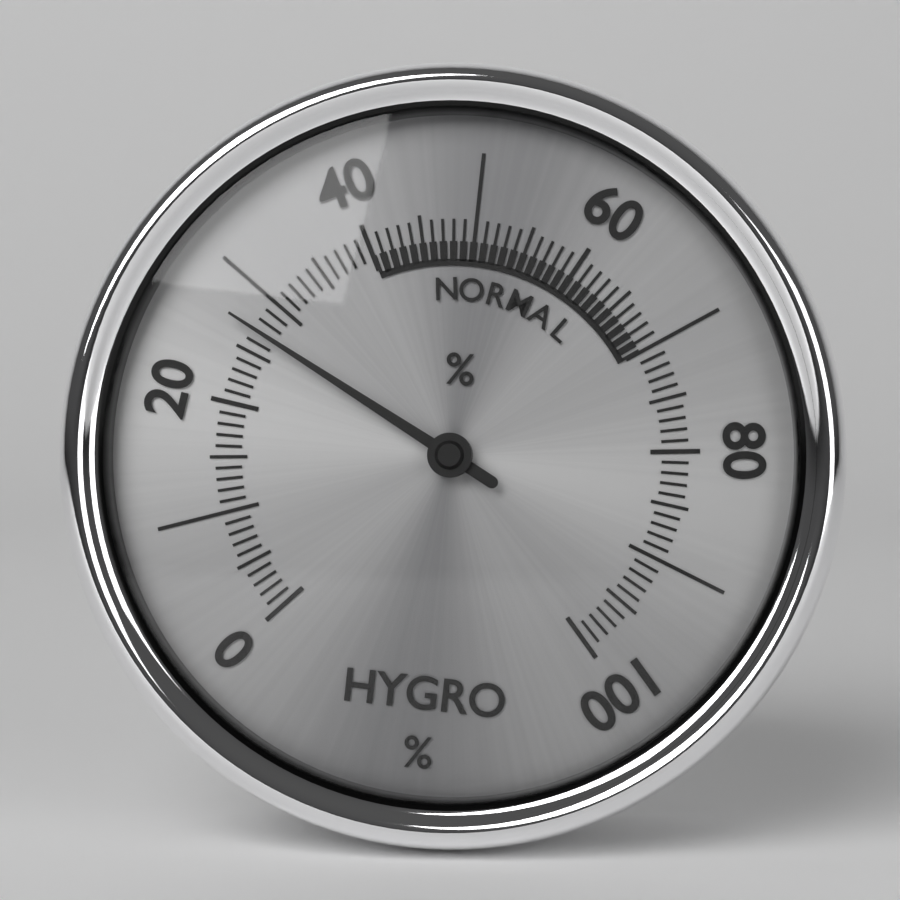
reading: 27 %
